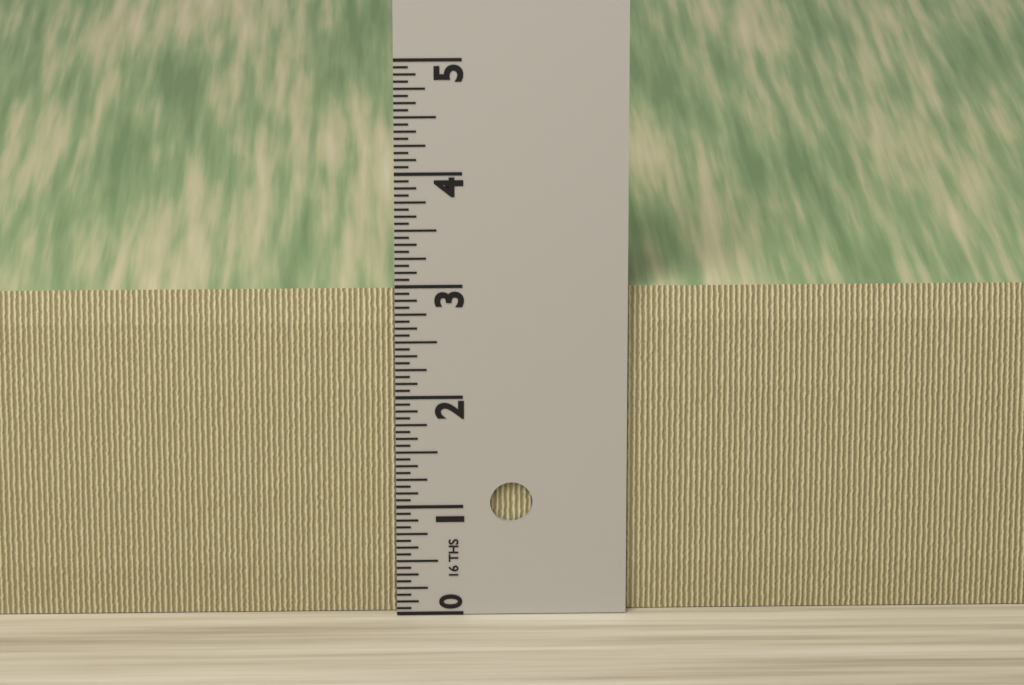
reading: 2.9375 in
